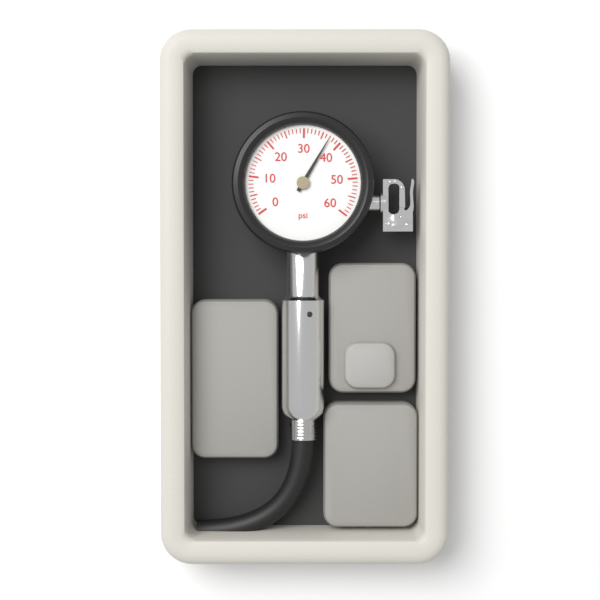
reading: 37 psi
